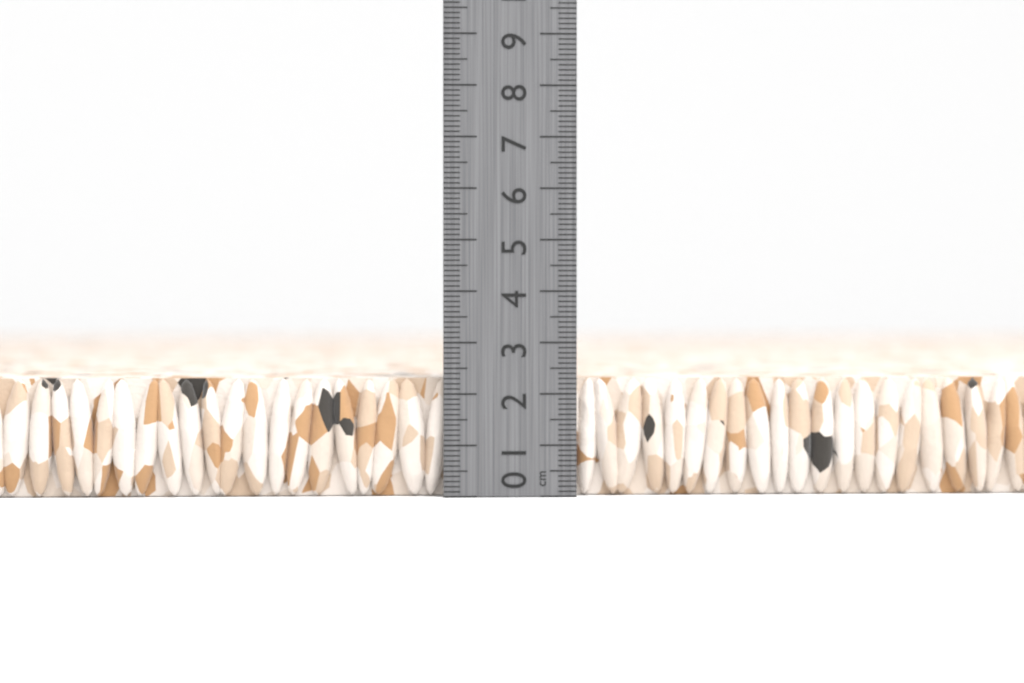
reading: 2.3 cm
